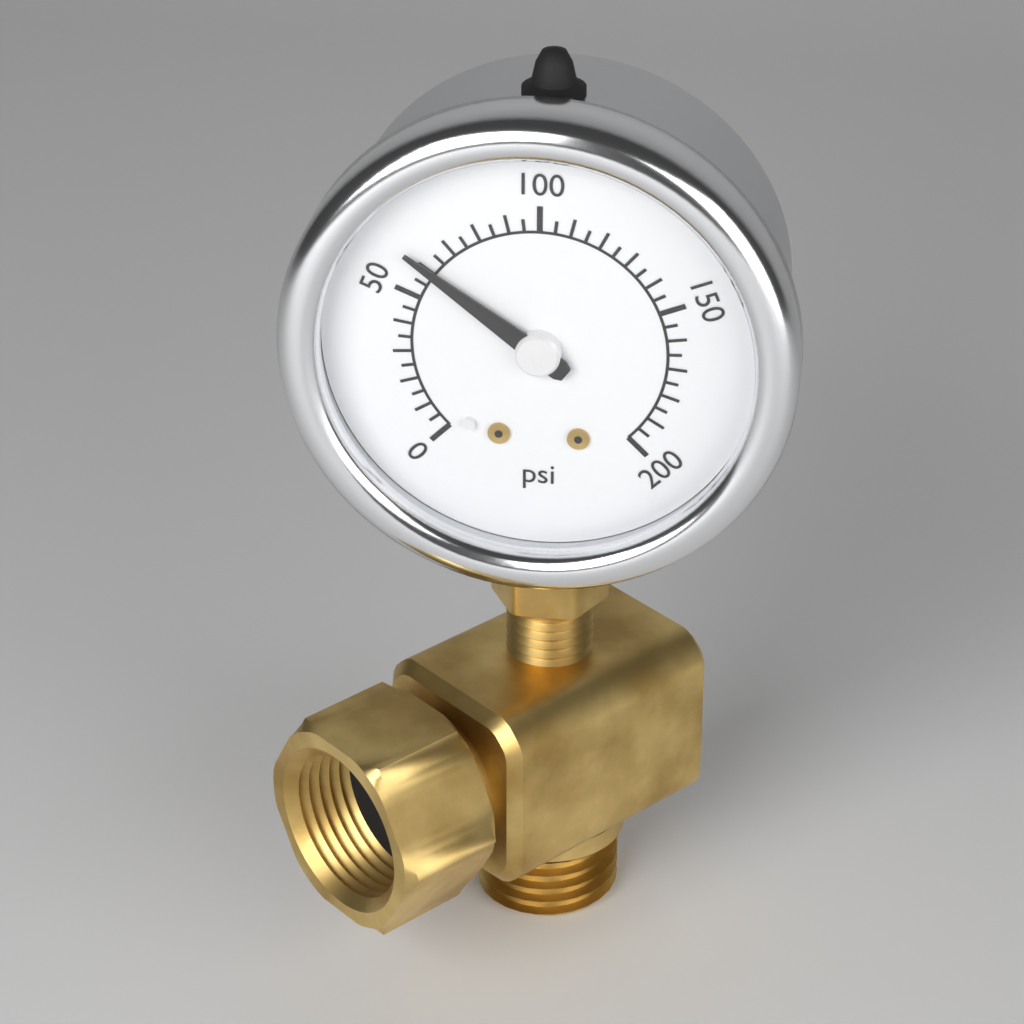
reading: 60 psi
